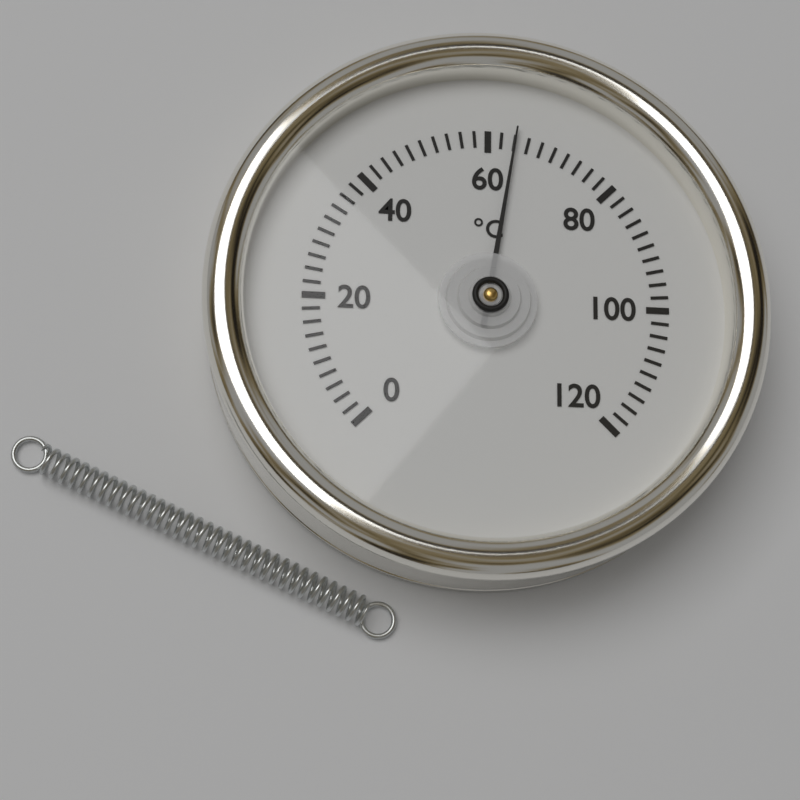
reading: 64 °C
